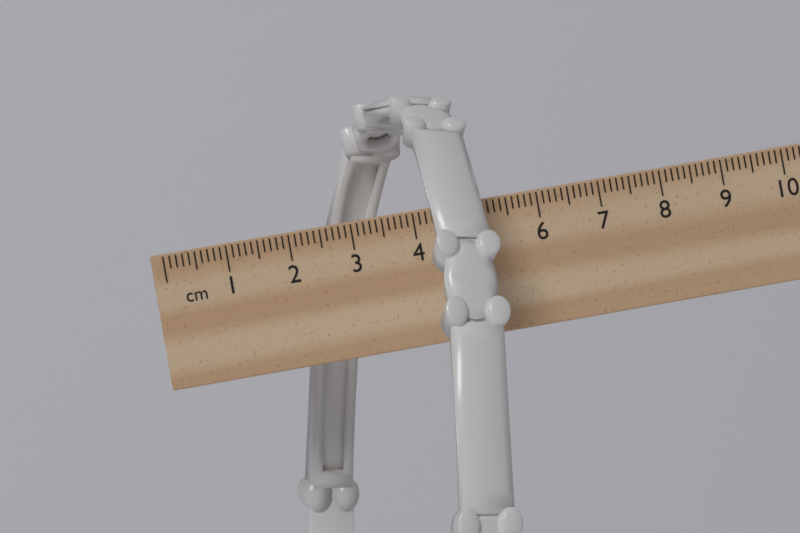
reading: 5.1 cm
